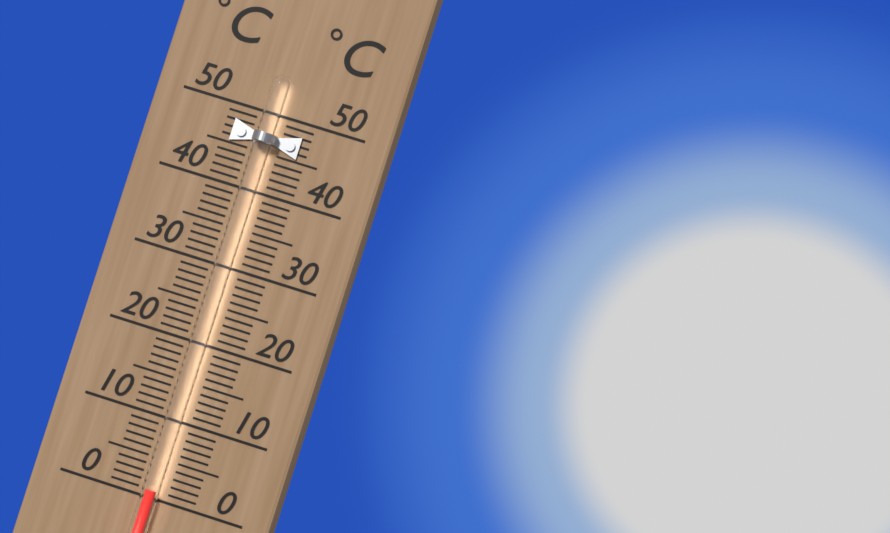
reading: 1 °C
